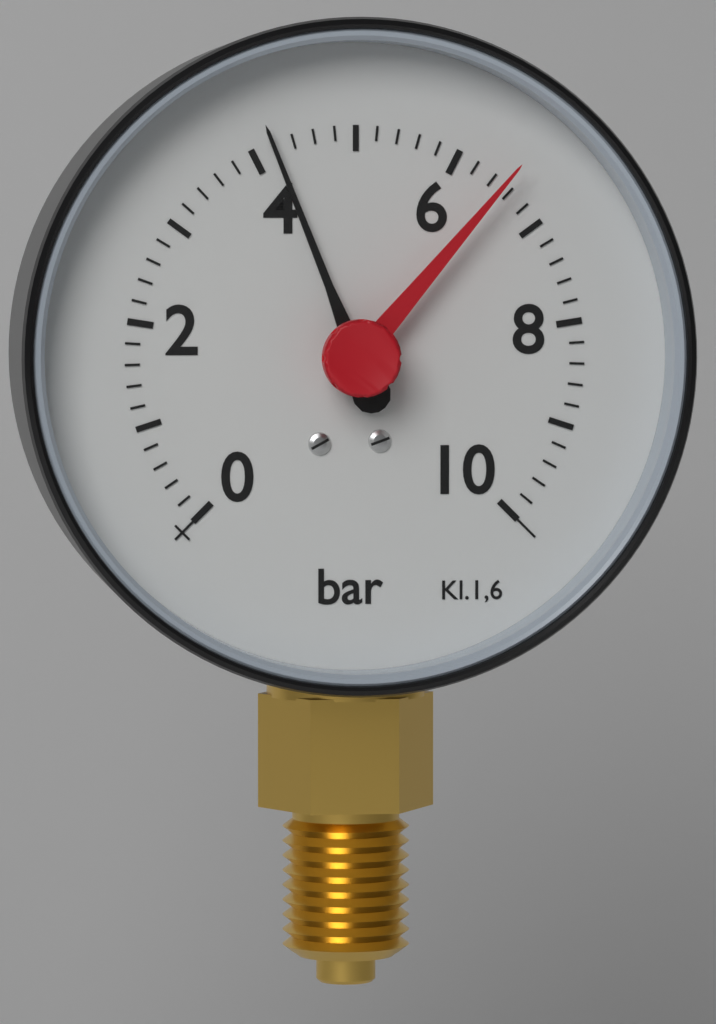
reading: 4.2 bar
